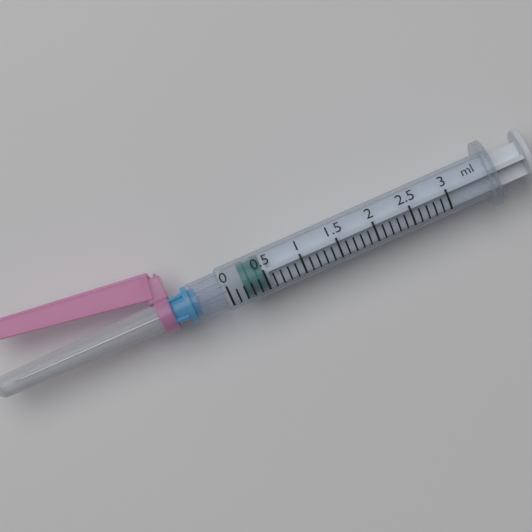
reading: 0.2 ml
